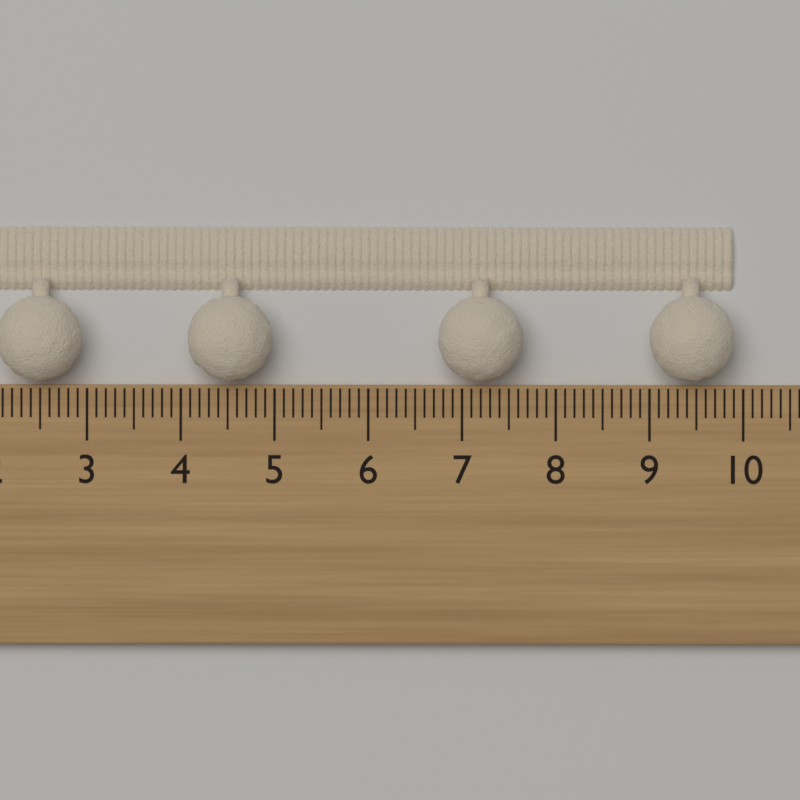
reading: 9.9 cm
